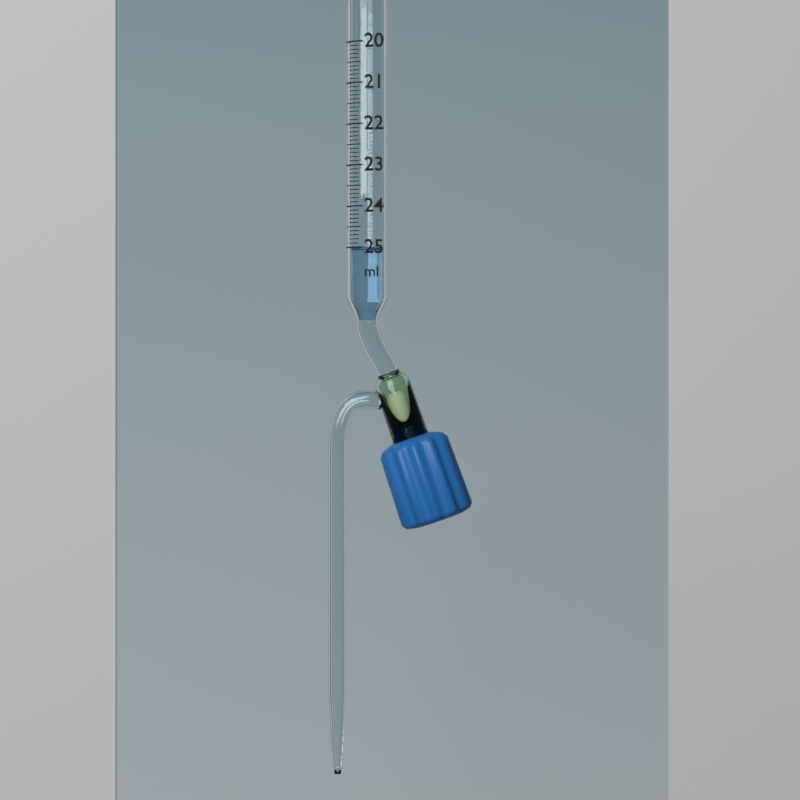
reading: 25.0 ml
